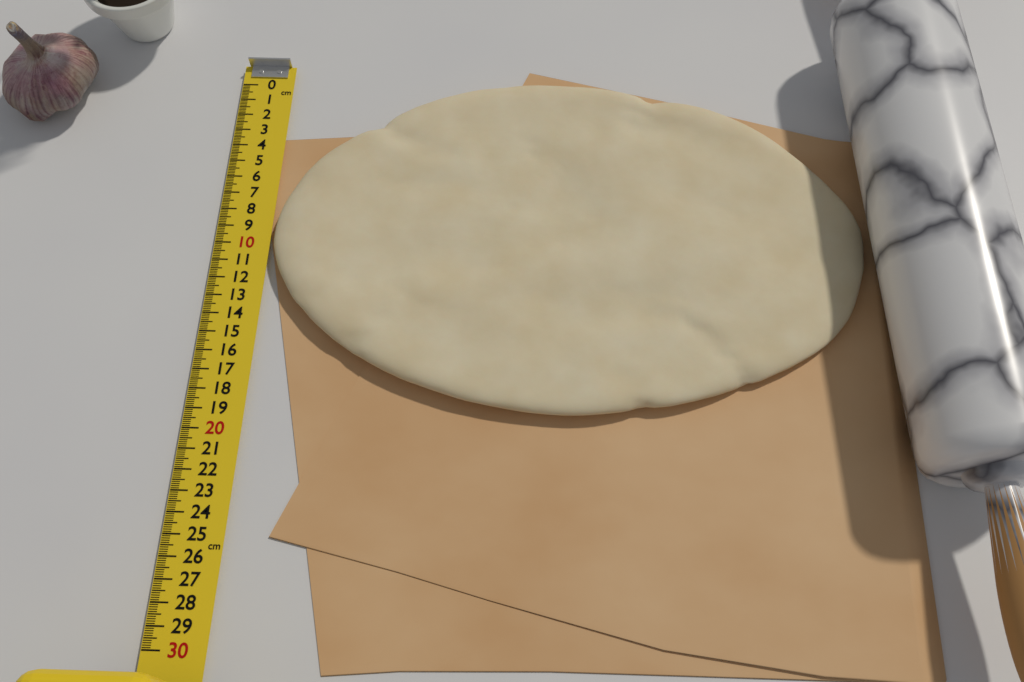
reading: 19.0 cm
